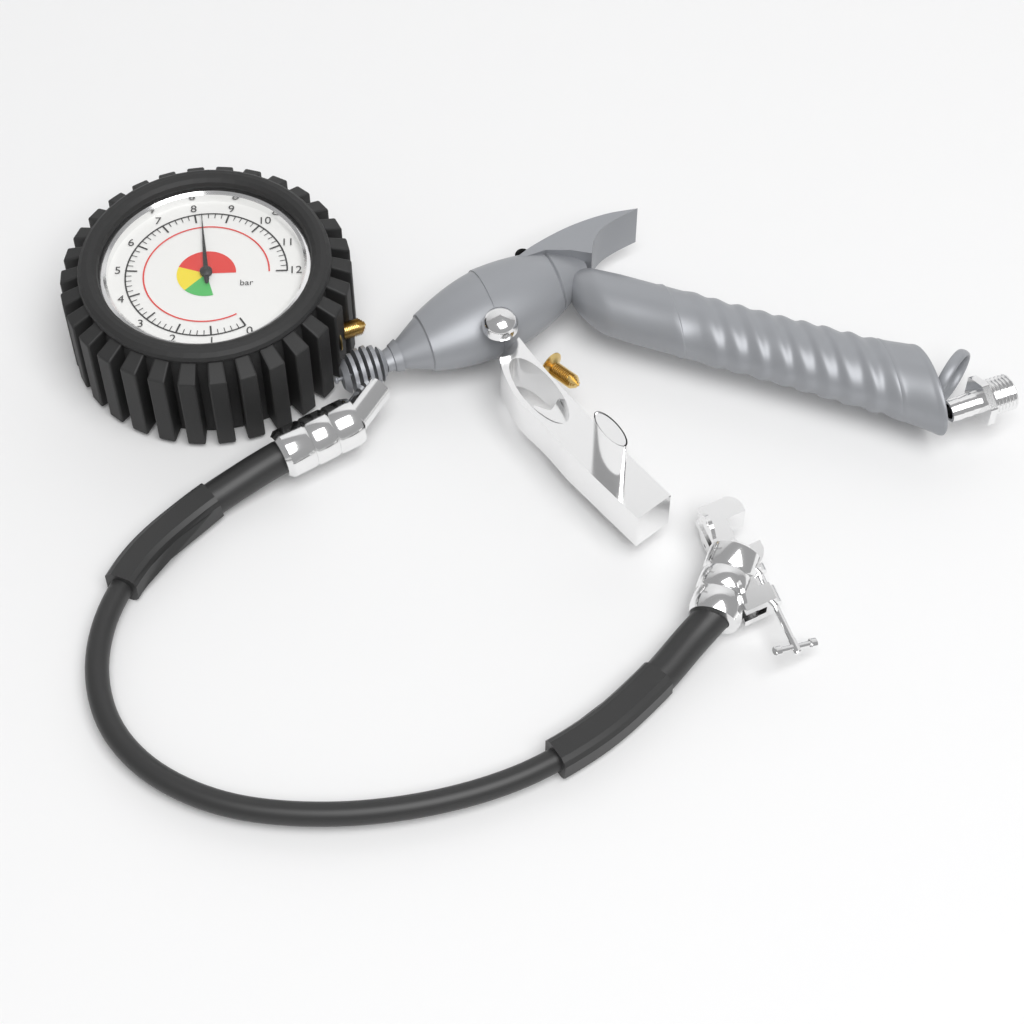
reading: 8.2 bar
